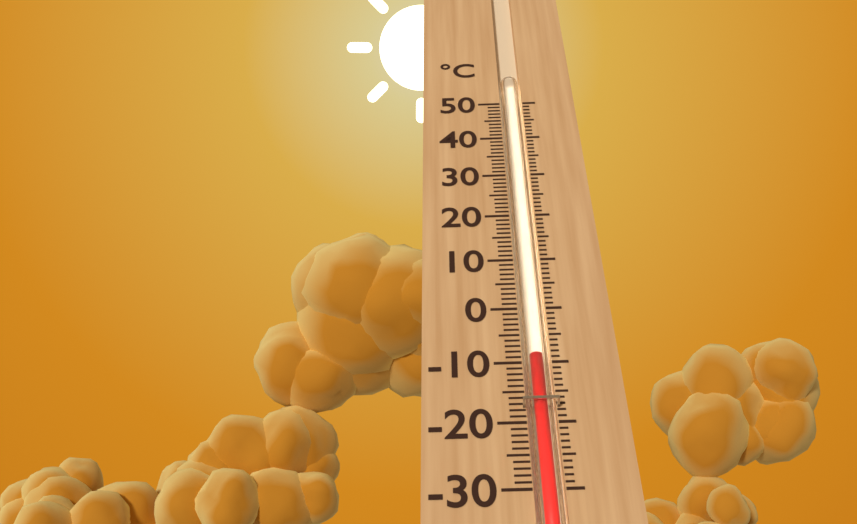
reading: -9 °C
